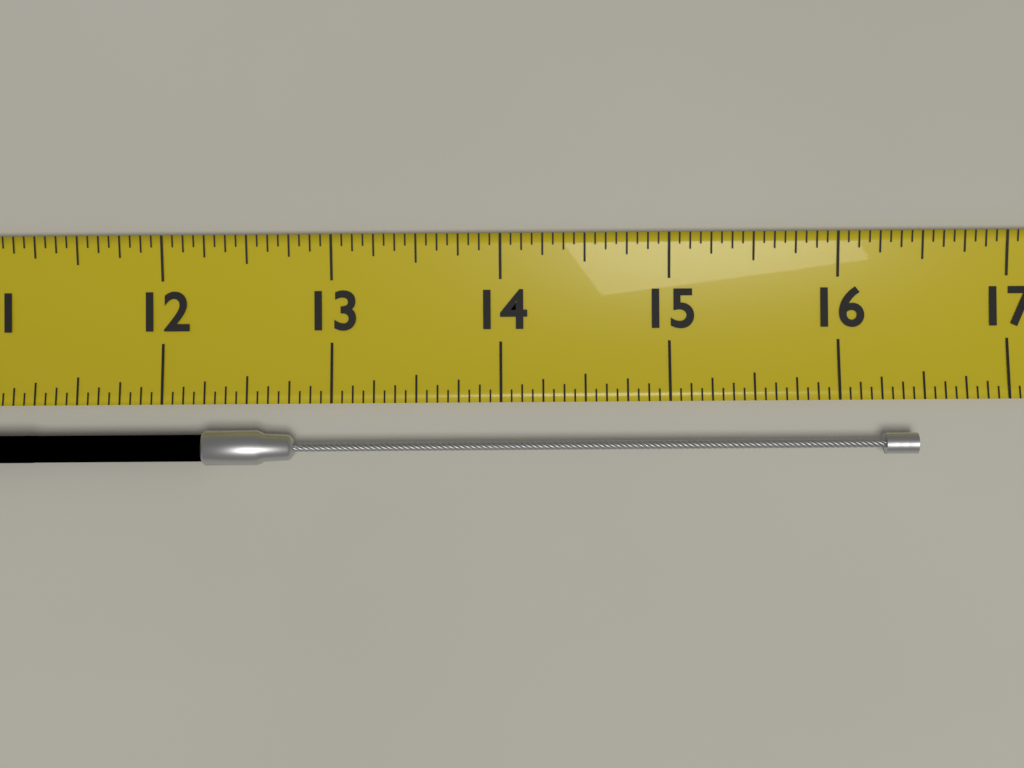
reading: 16.4375 (no unit)
